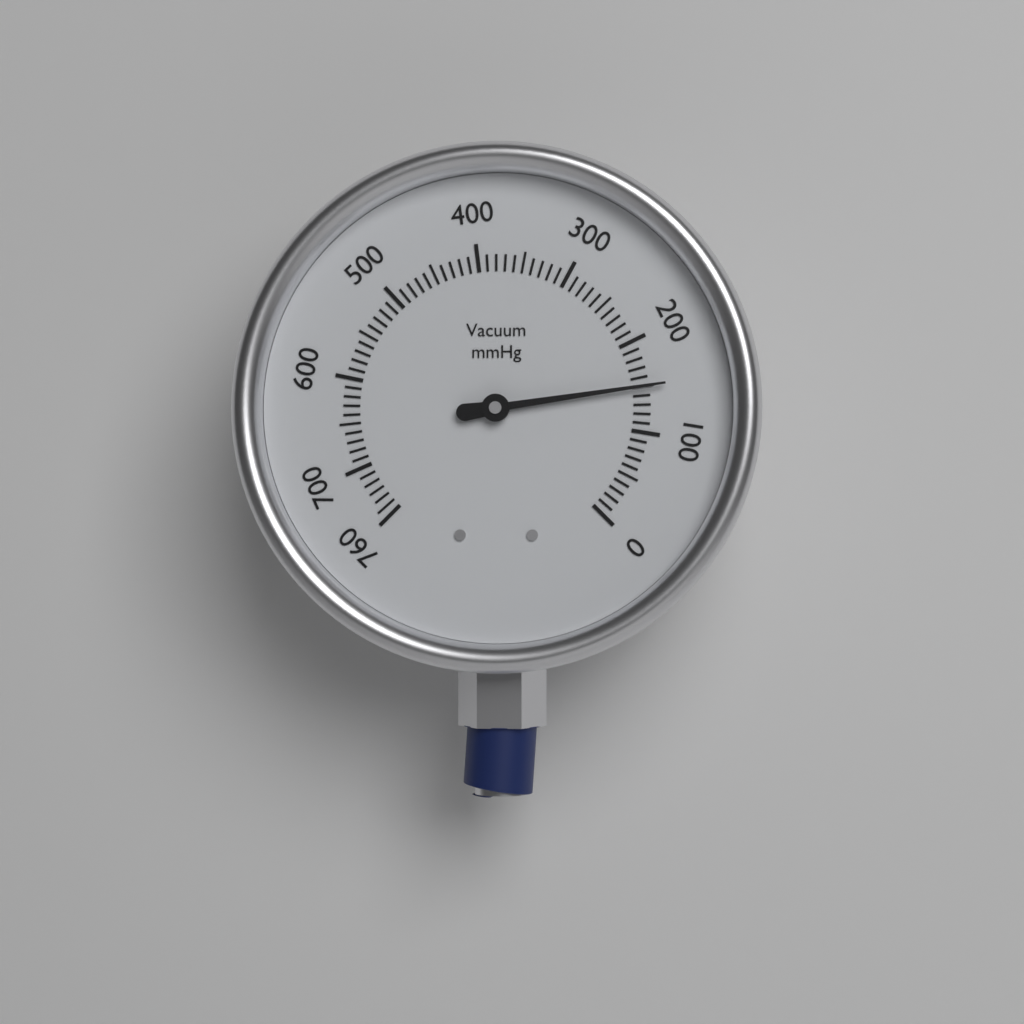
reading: 150 mmHg
